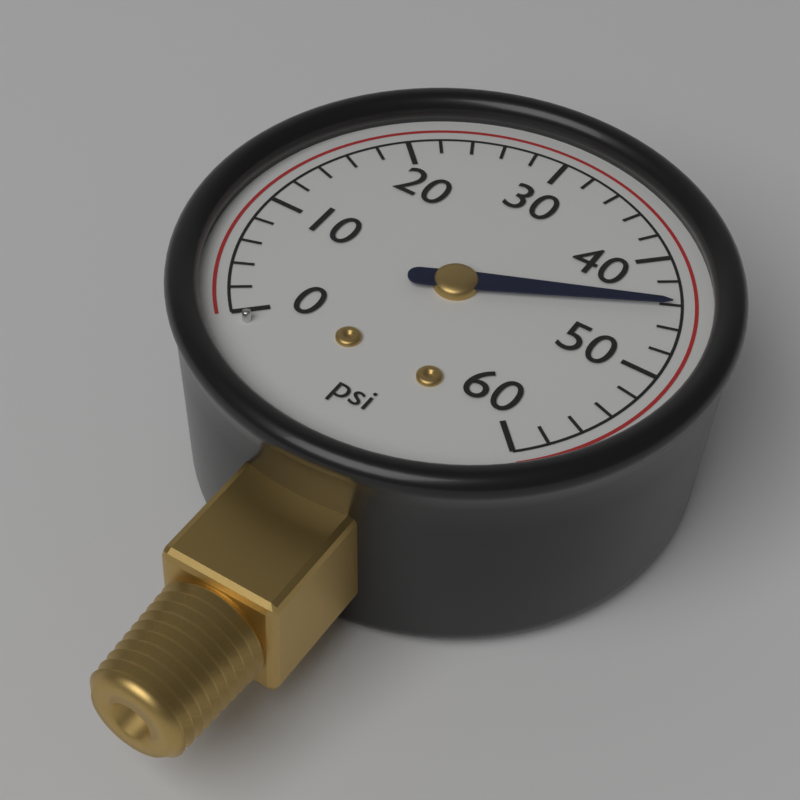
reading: 44 psi
